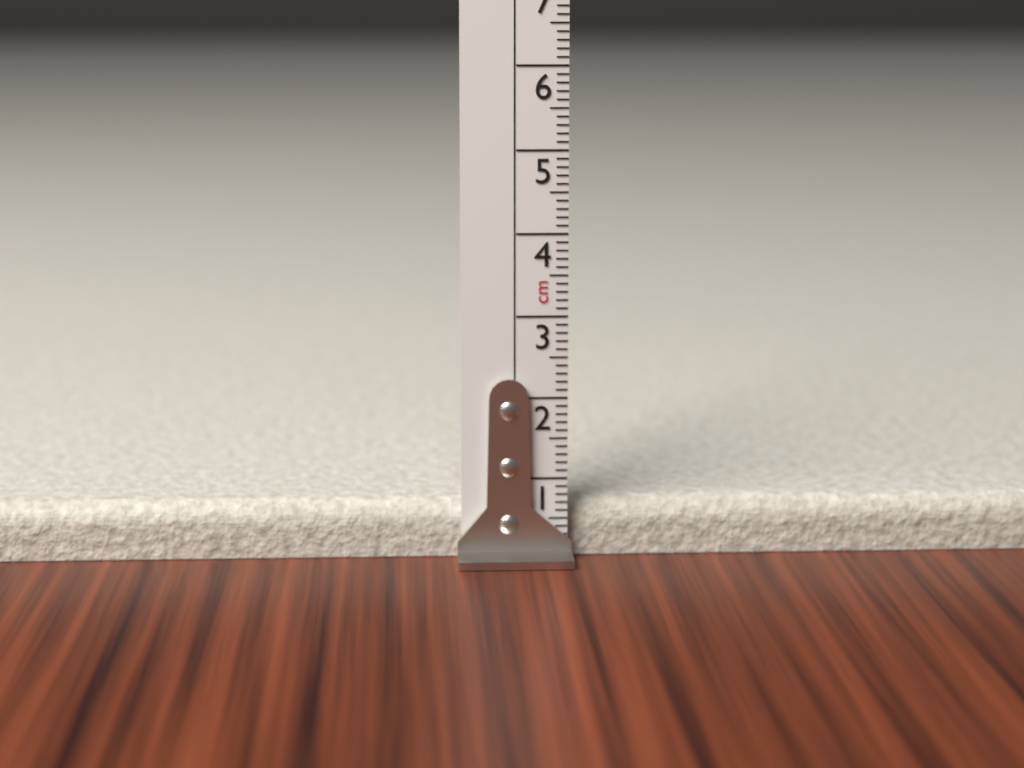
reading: 0.7 cm
